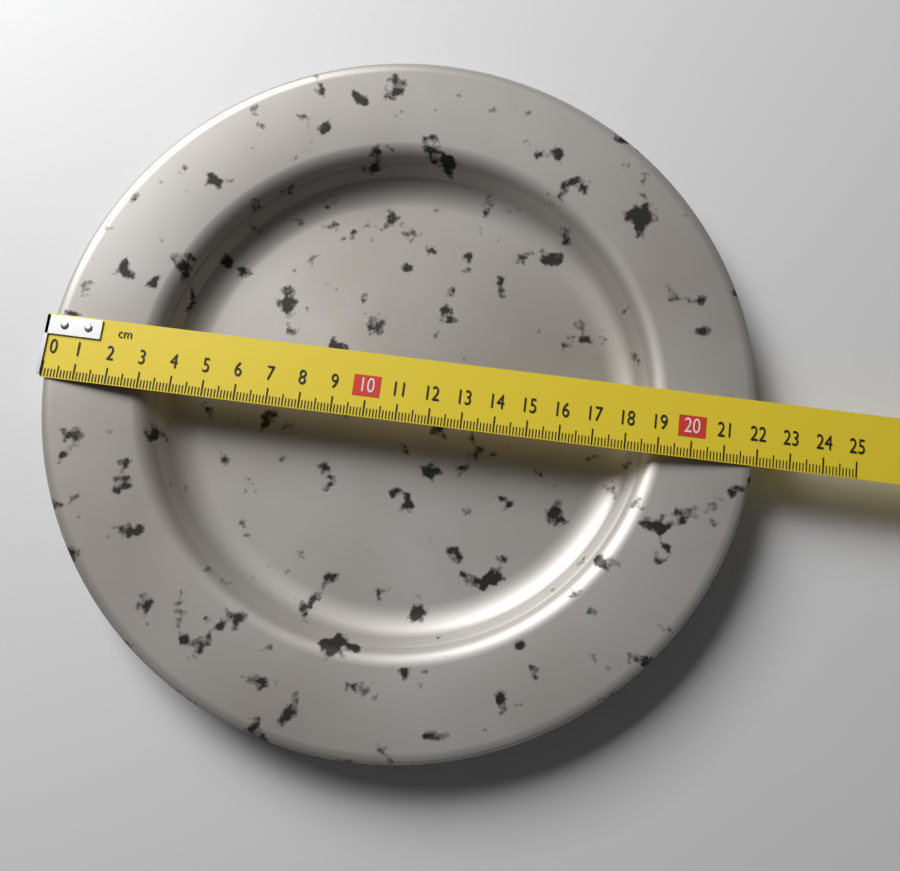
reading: 22.0 cm
